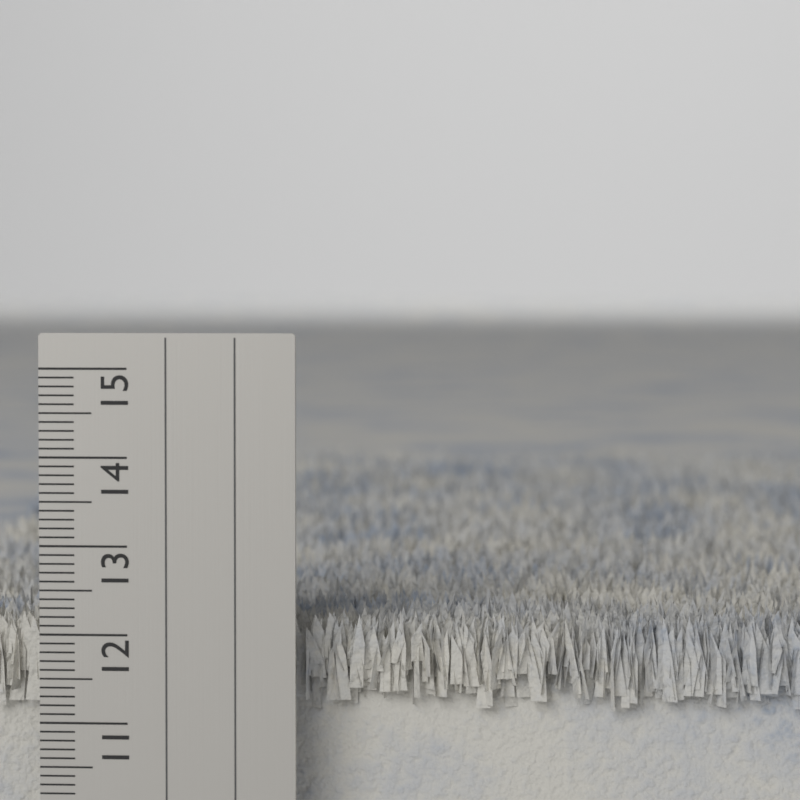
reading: 12.2 cm
